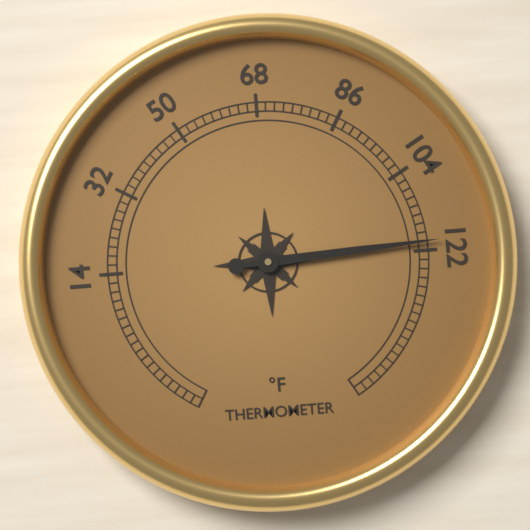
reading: 120 °F
